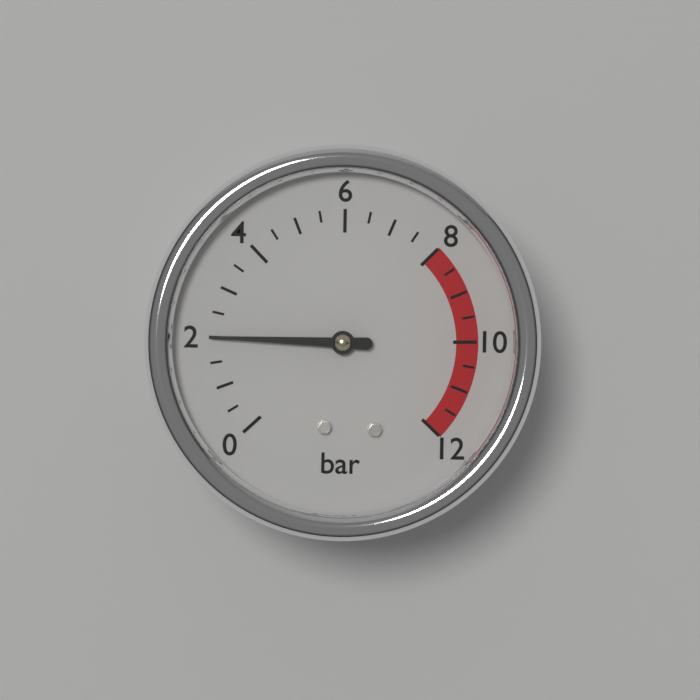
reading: 2.0 bar
